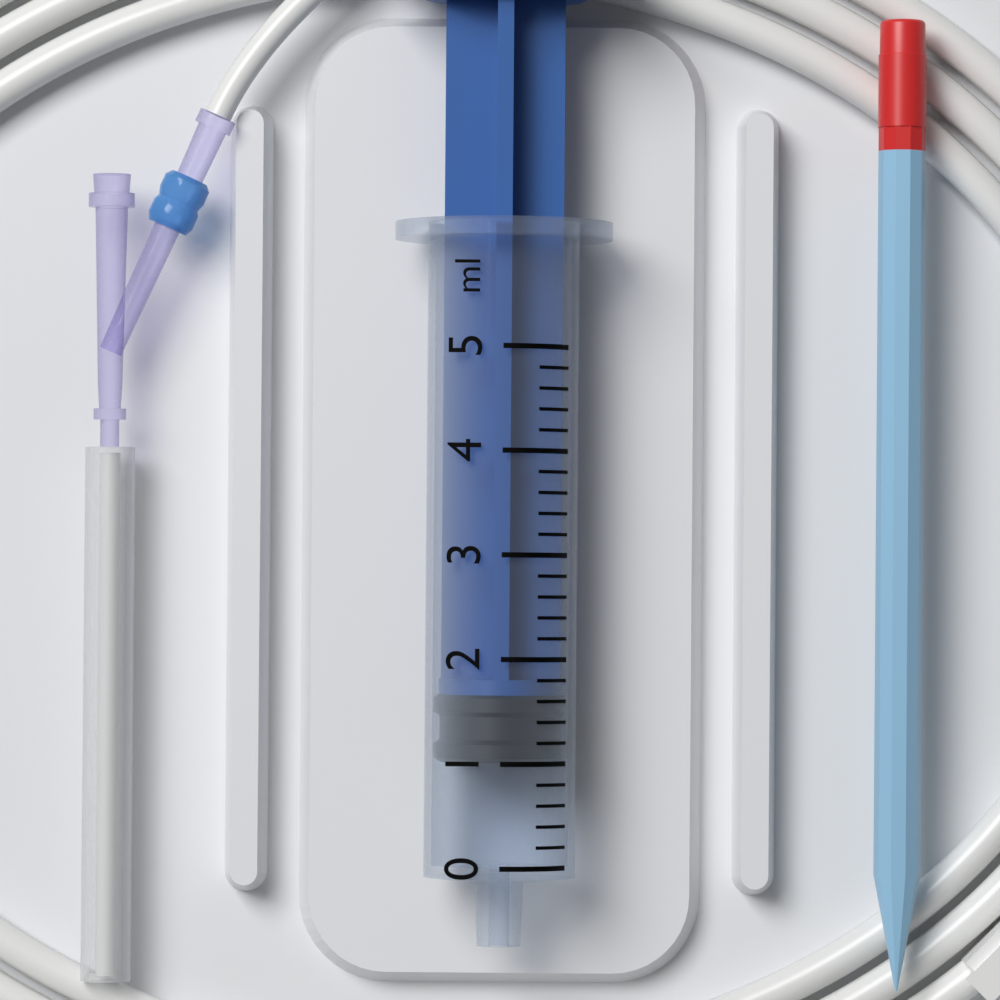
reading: 1.0 ml
